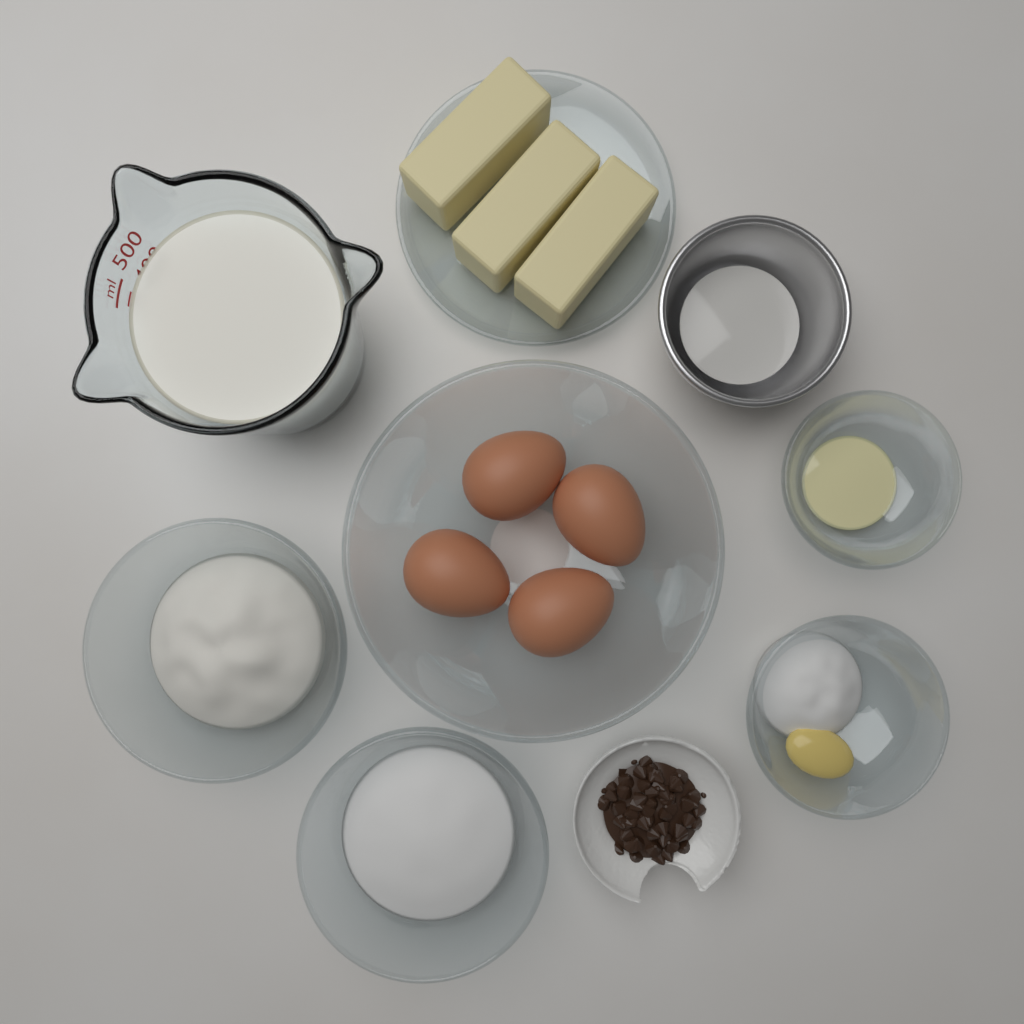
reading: 450 ml
